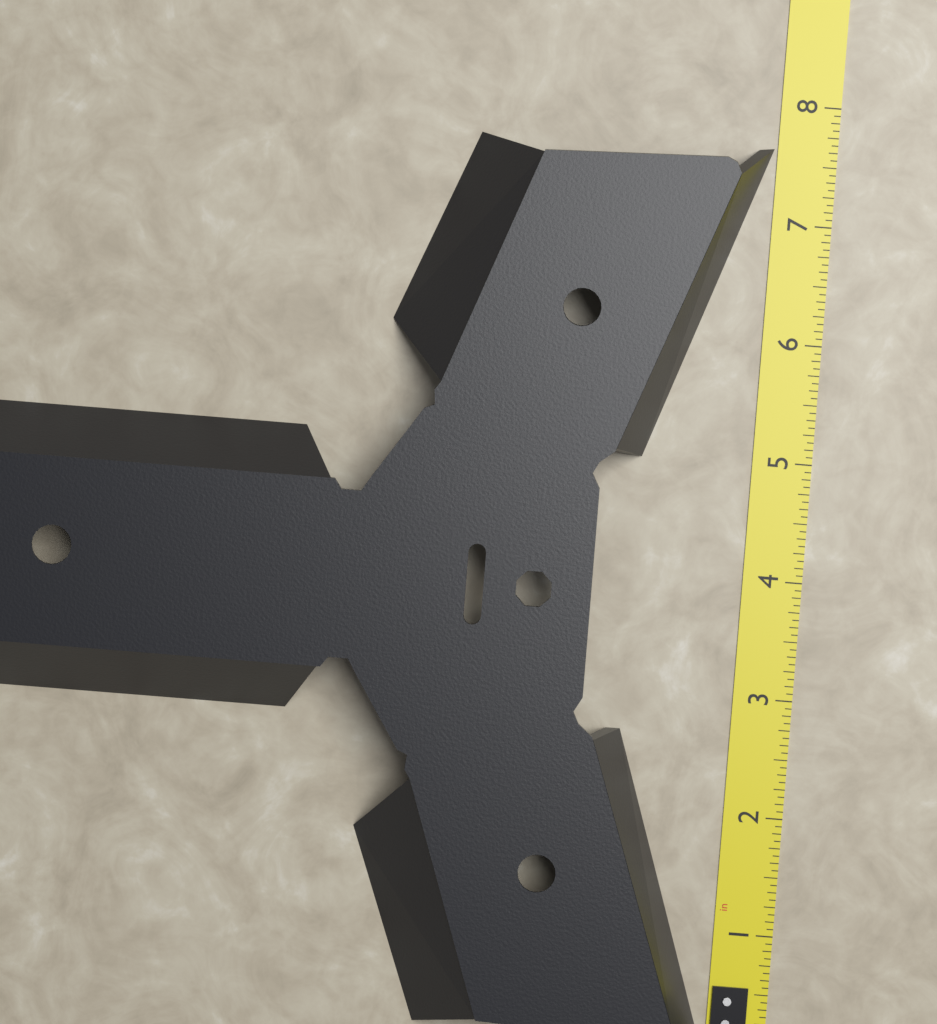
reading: 7.6250 in
